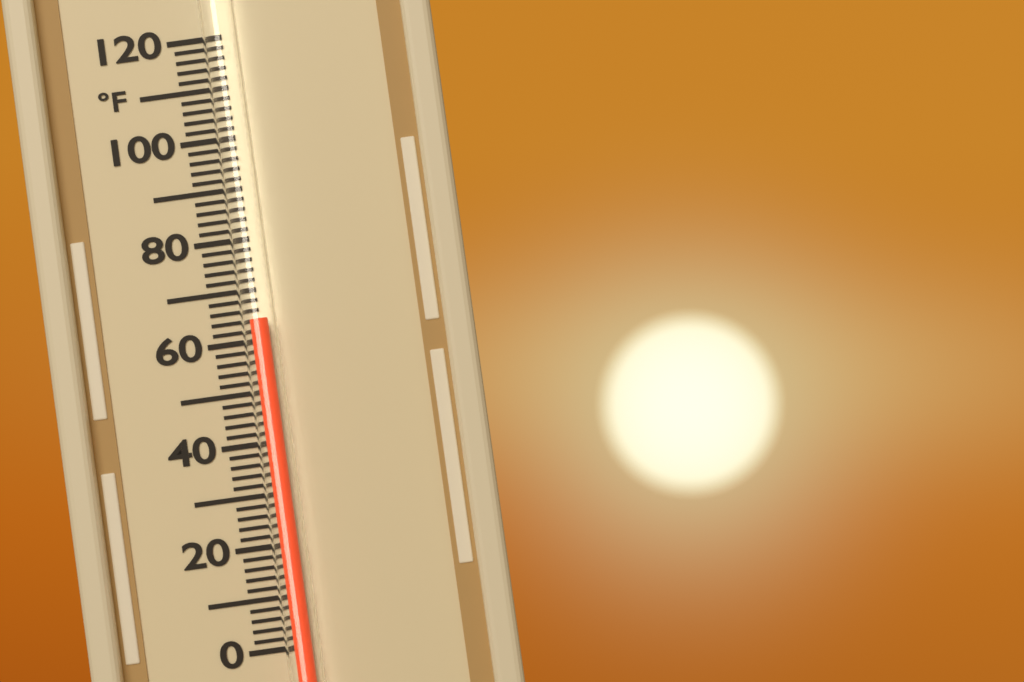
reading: 64 °F
